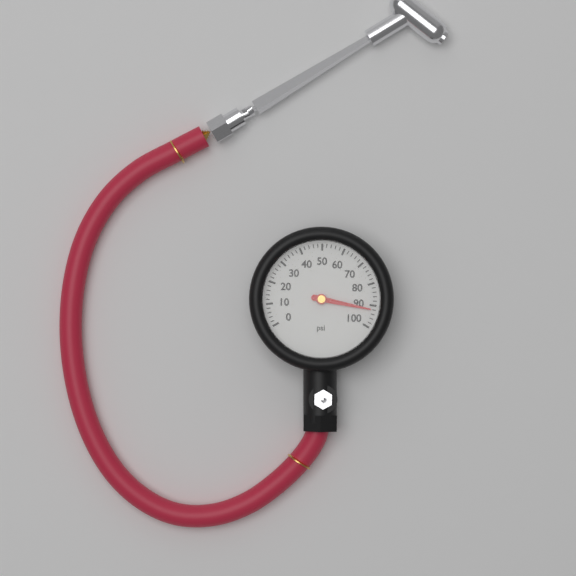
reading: 92 psi
